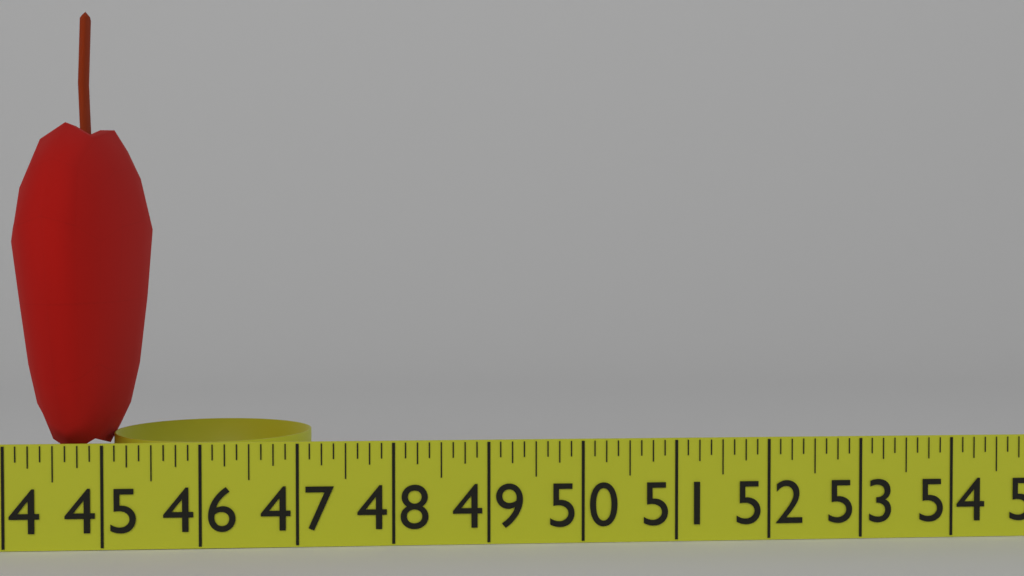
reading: 45.250 in
